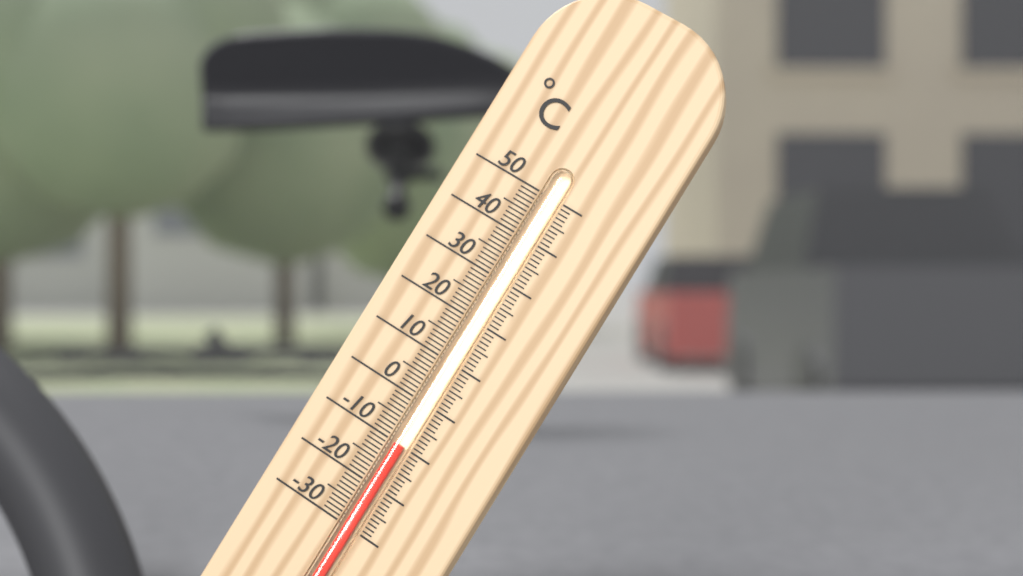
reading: -10 °C
